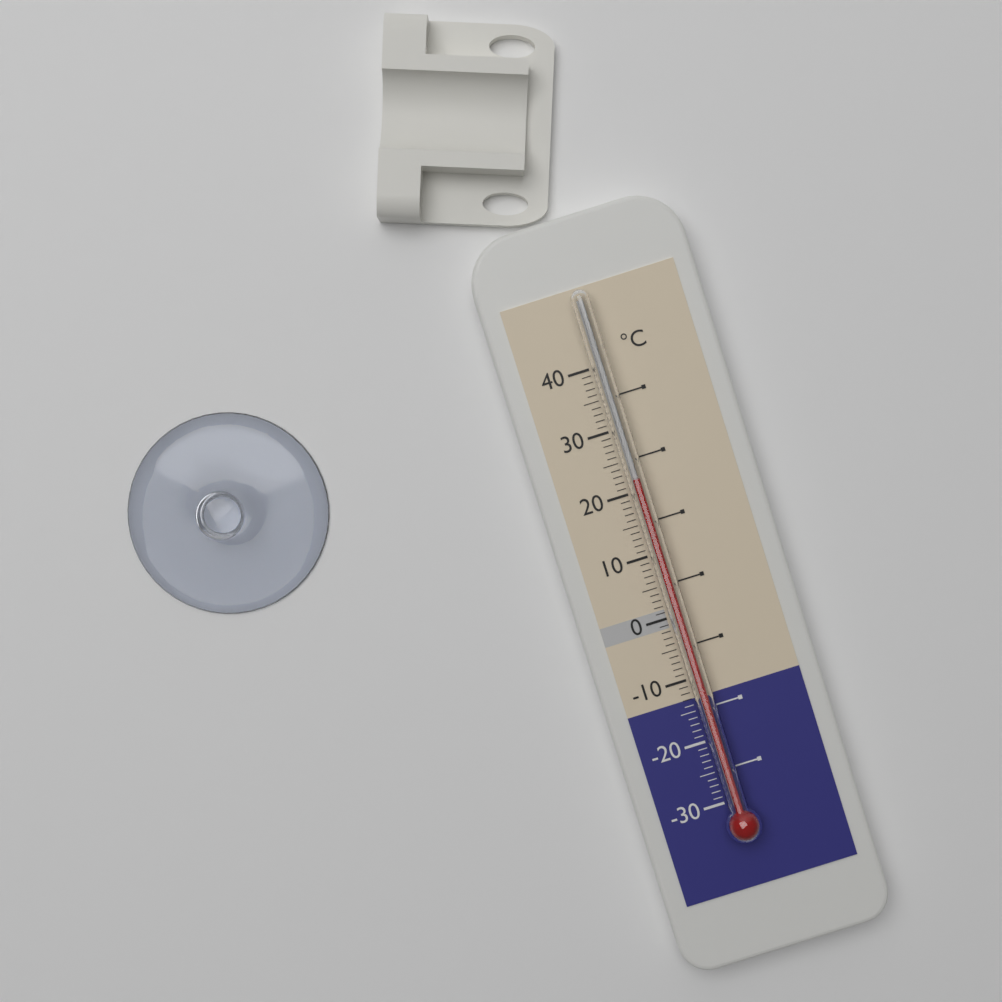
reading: 22 °C
